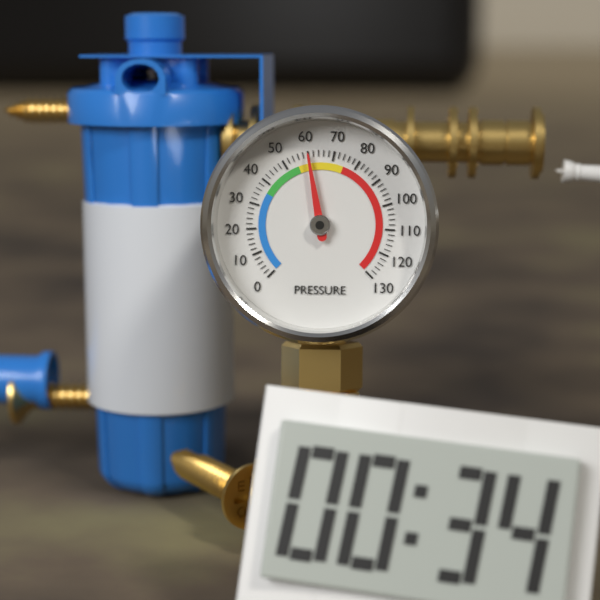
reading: 60 (no unit)
